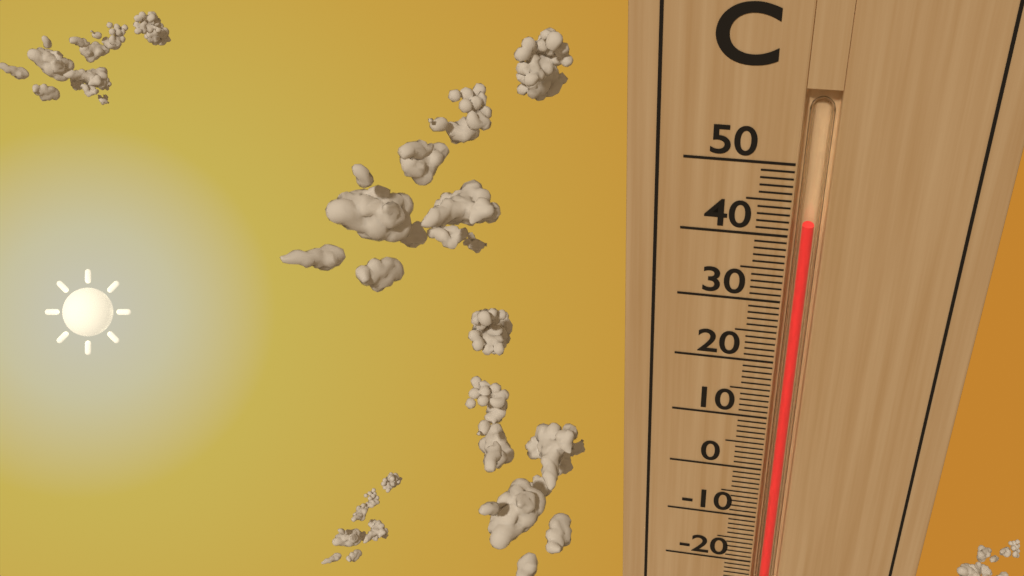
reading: 42 °C
